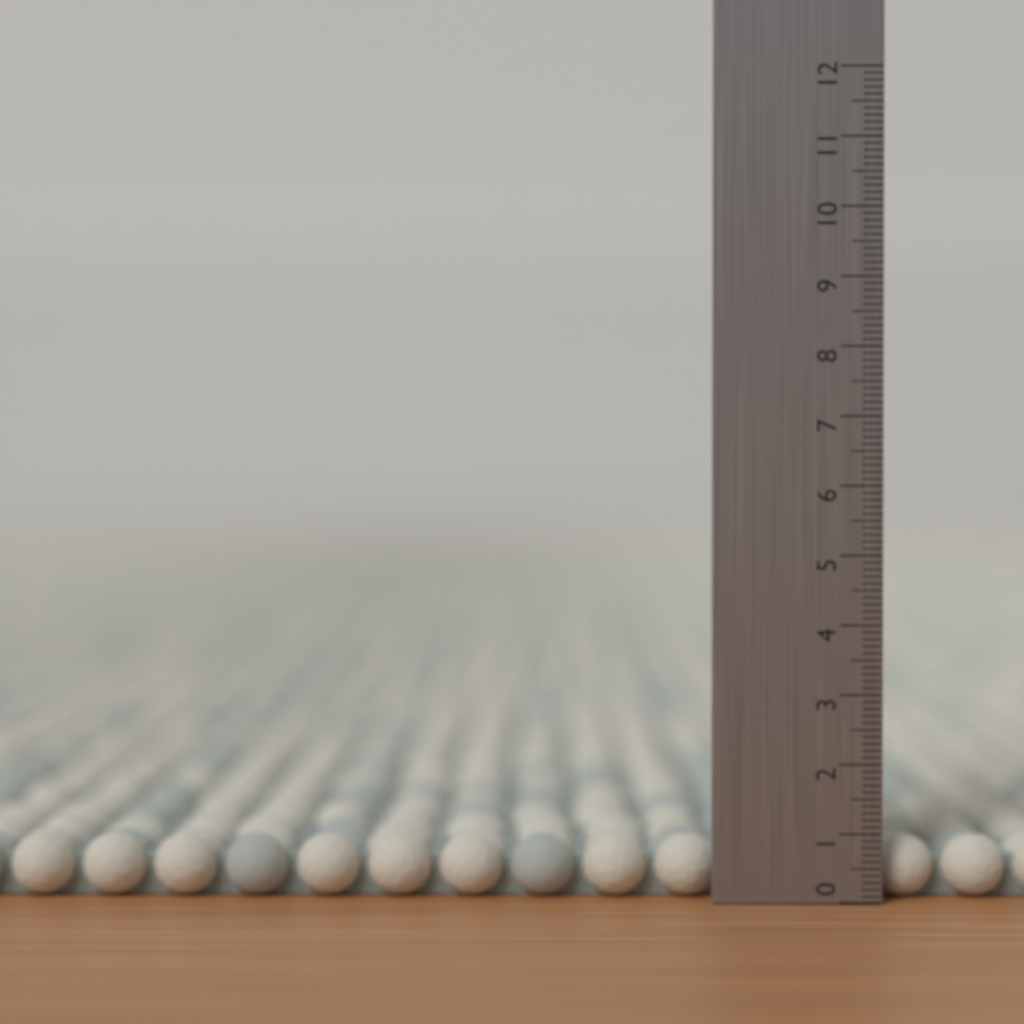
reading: 0.9 (no unit)
